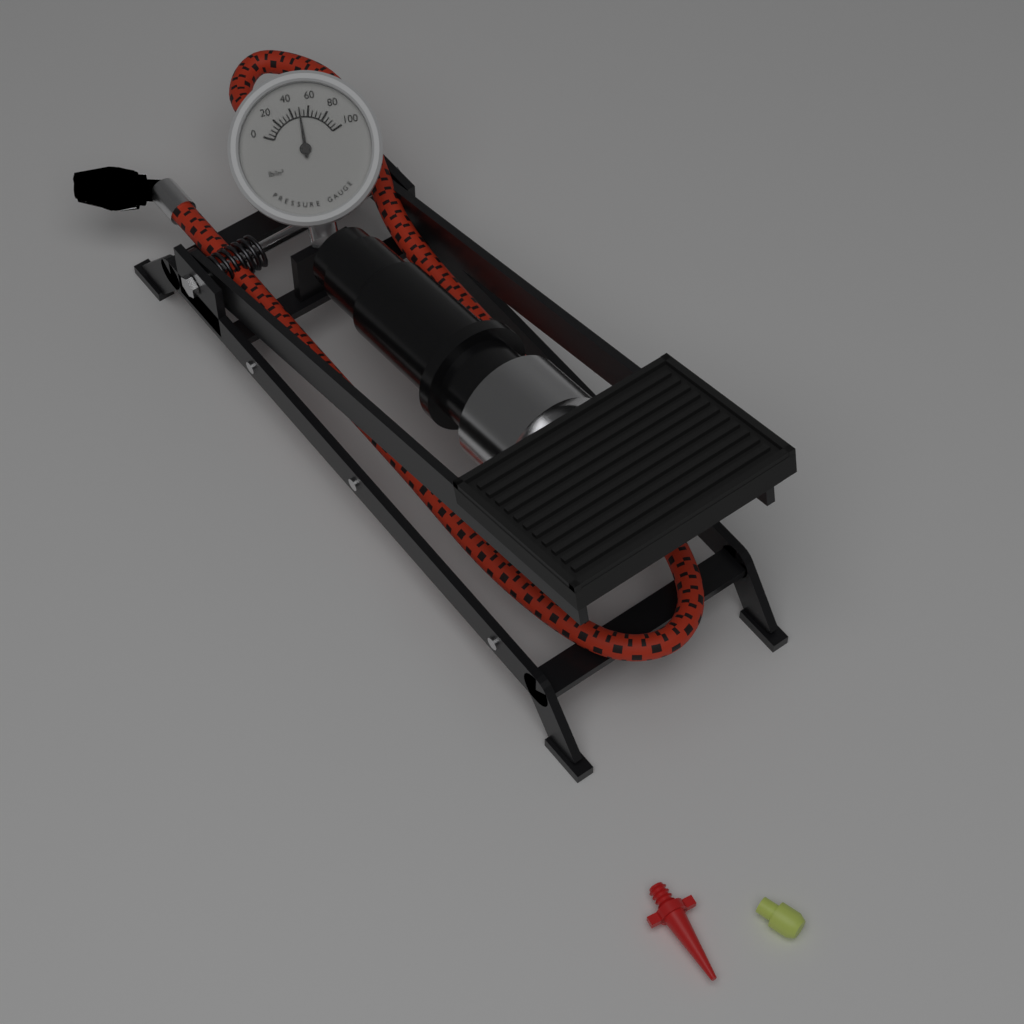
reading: 50 lb/in²
